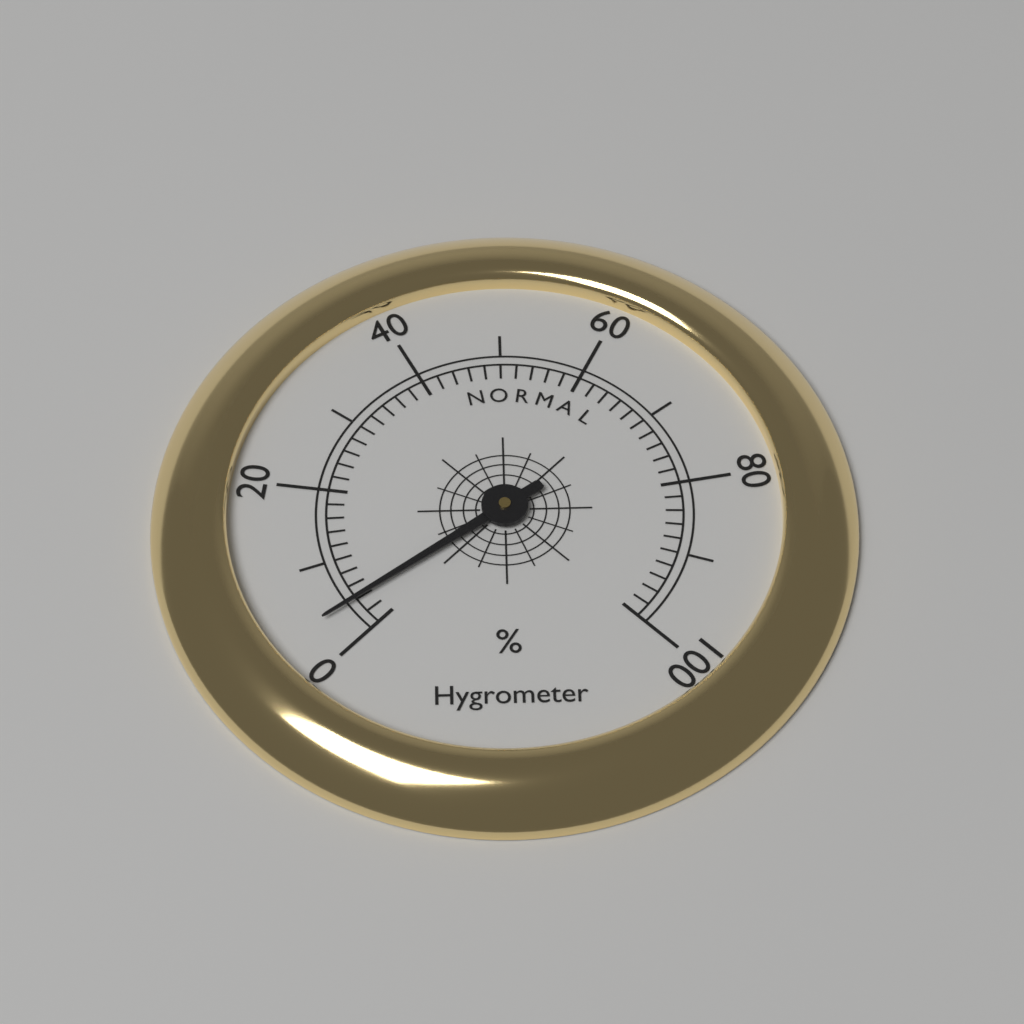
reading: 4 %
